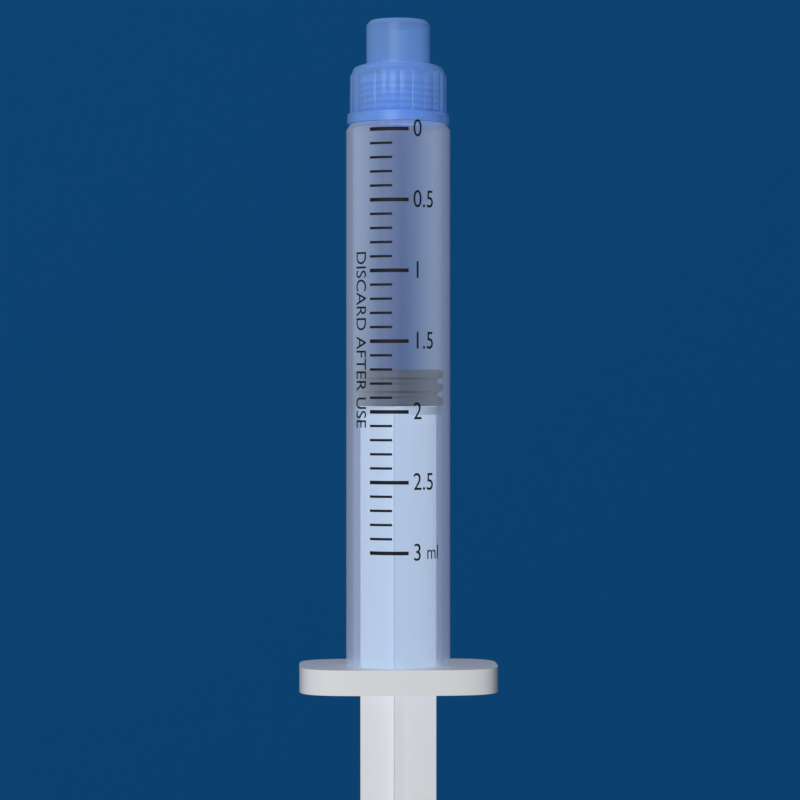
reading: 1.7 ml
